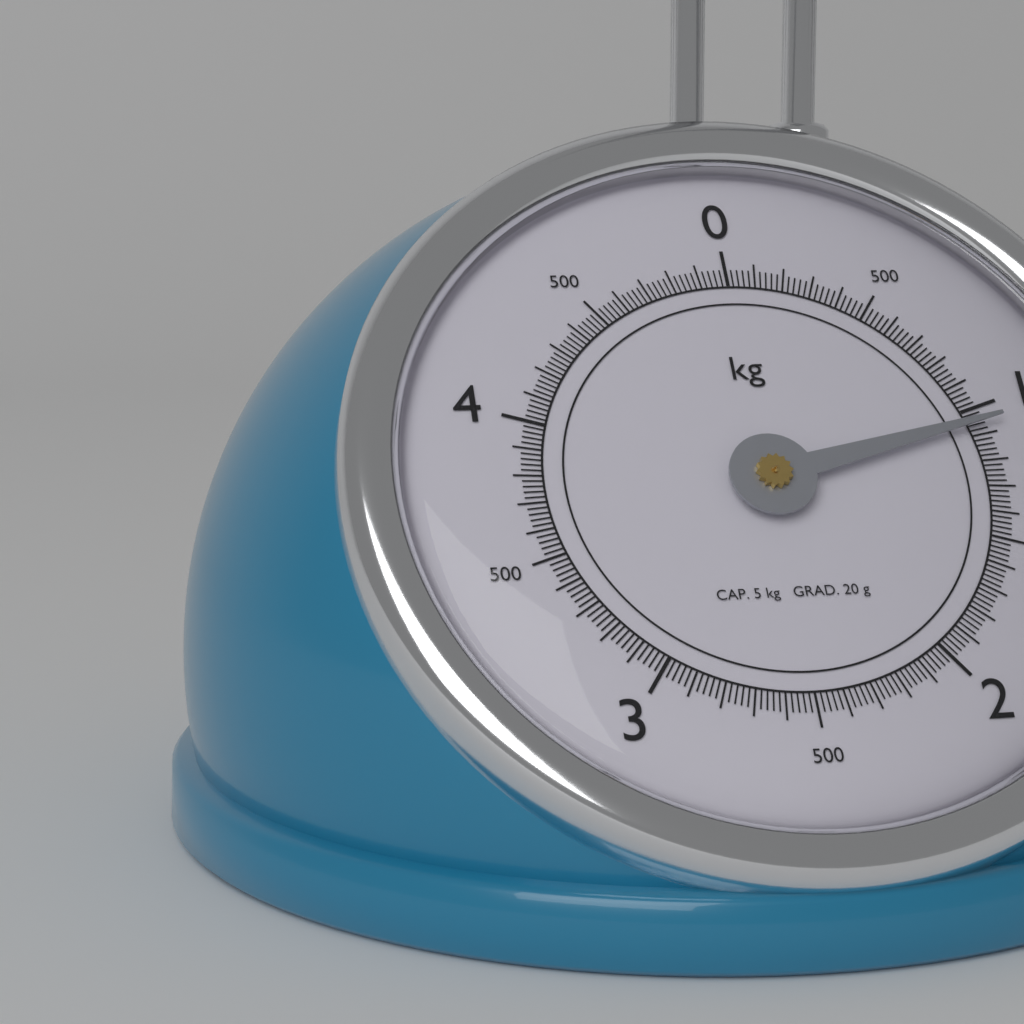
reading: 1.06 kg
